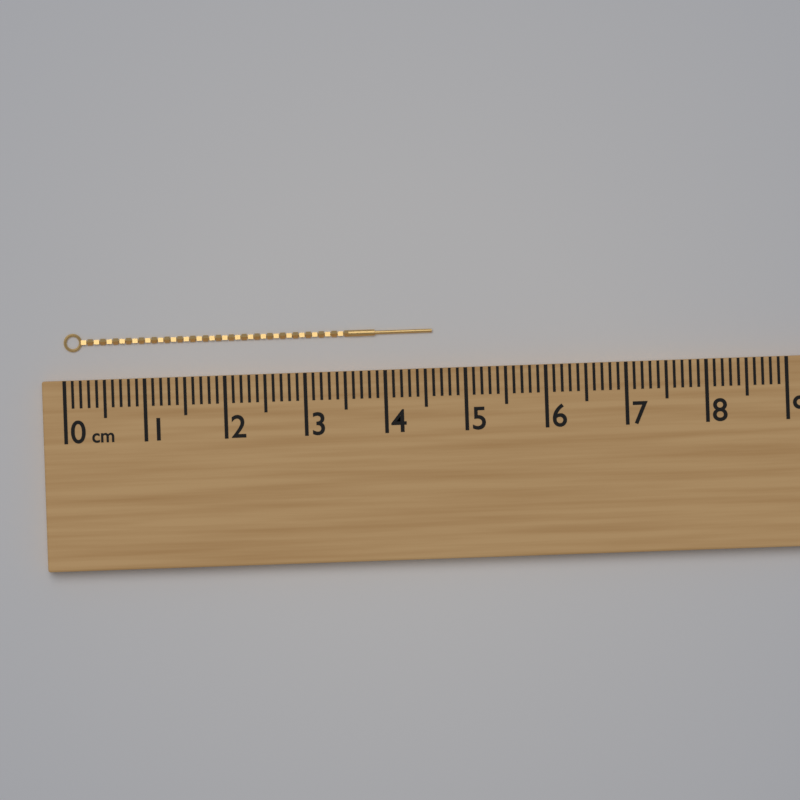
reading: 4.6 cm
